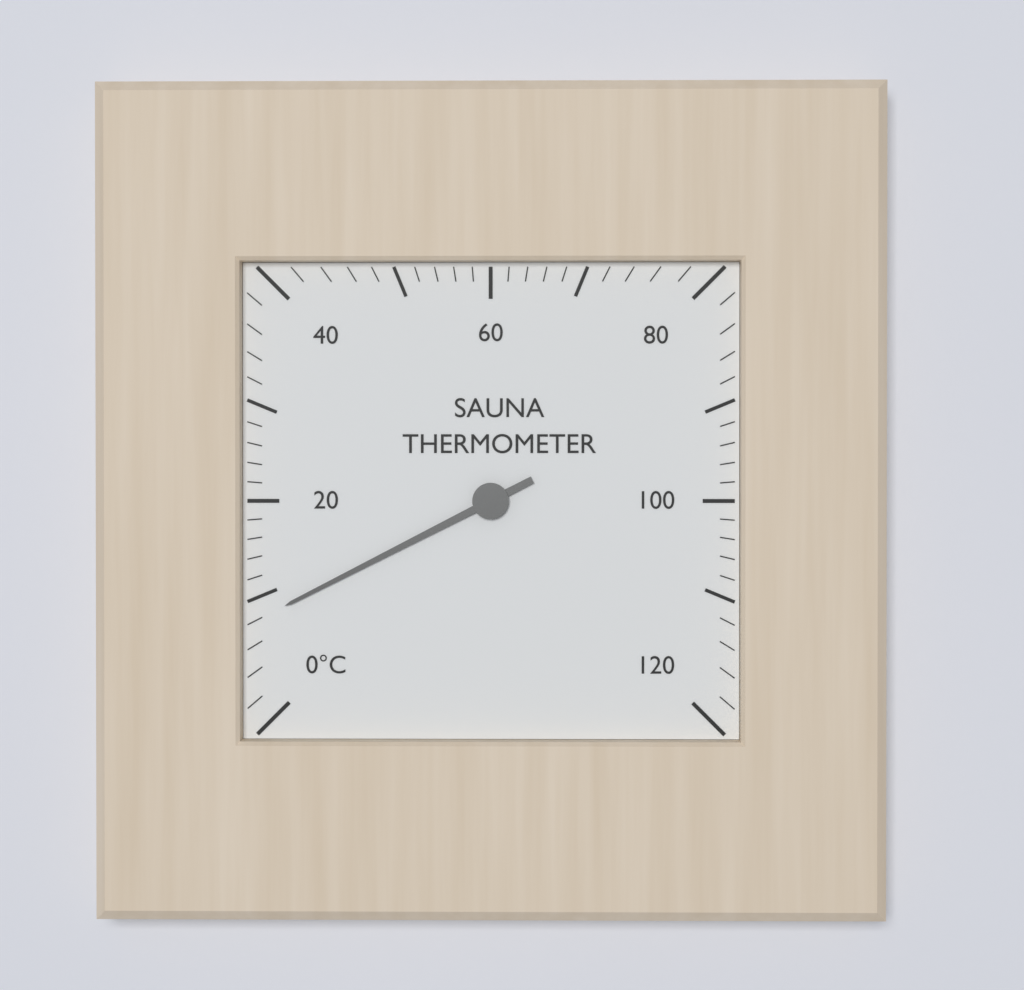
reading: 8 °C
